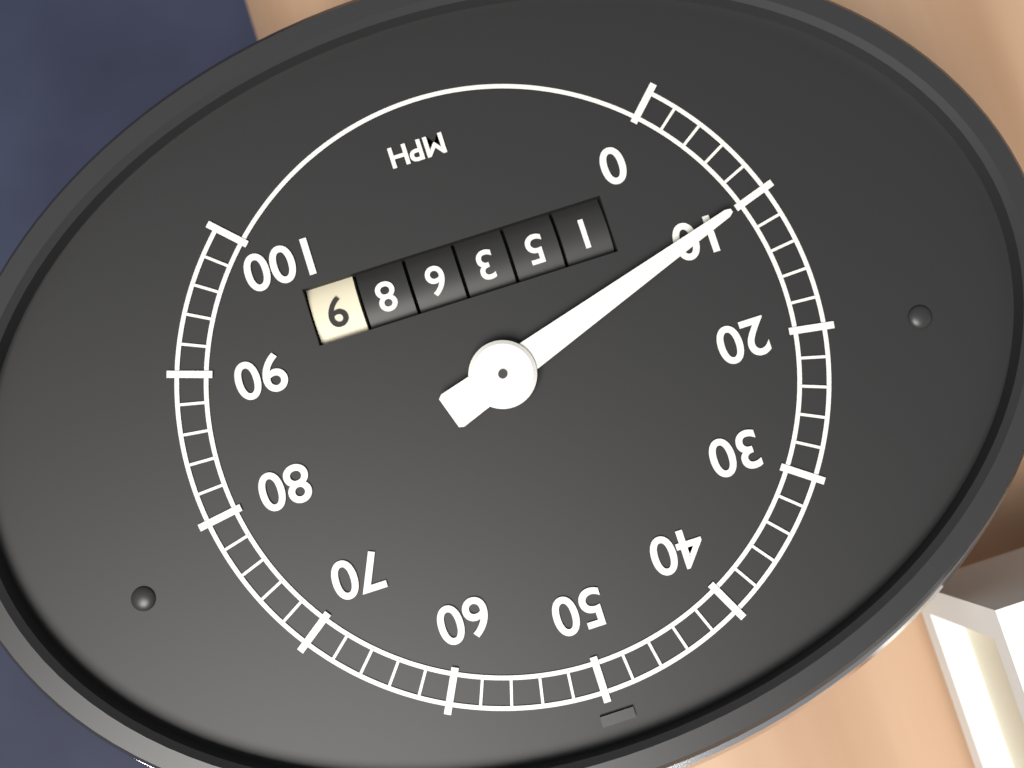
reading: 10 mph
